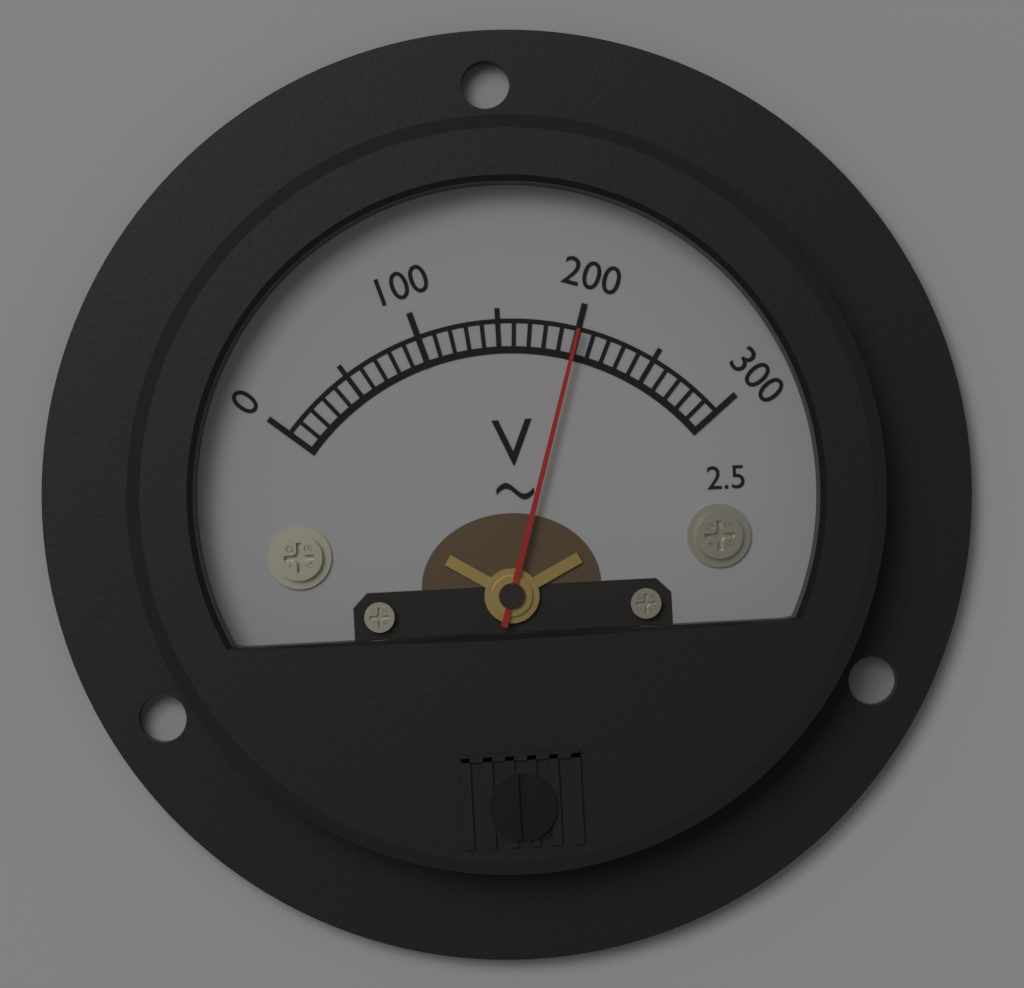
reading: 200 V
